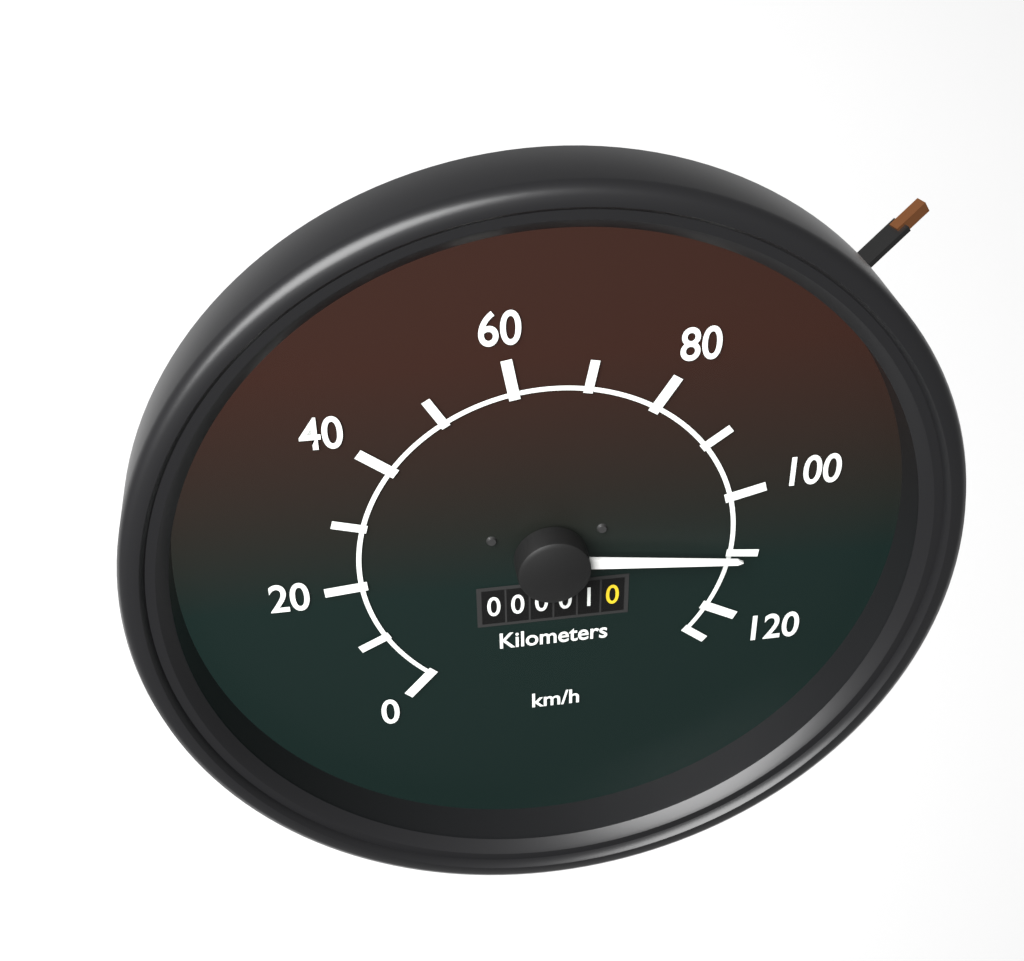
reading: 110 km/h
